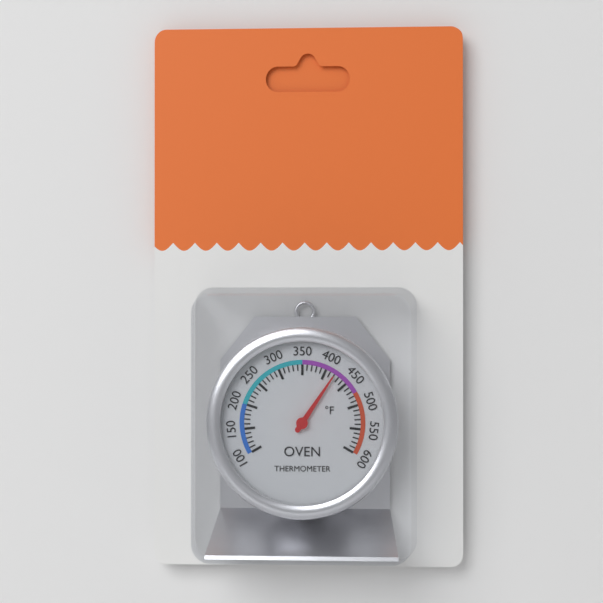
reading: 420 °F
